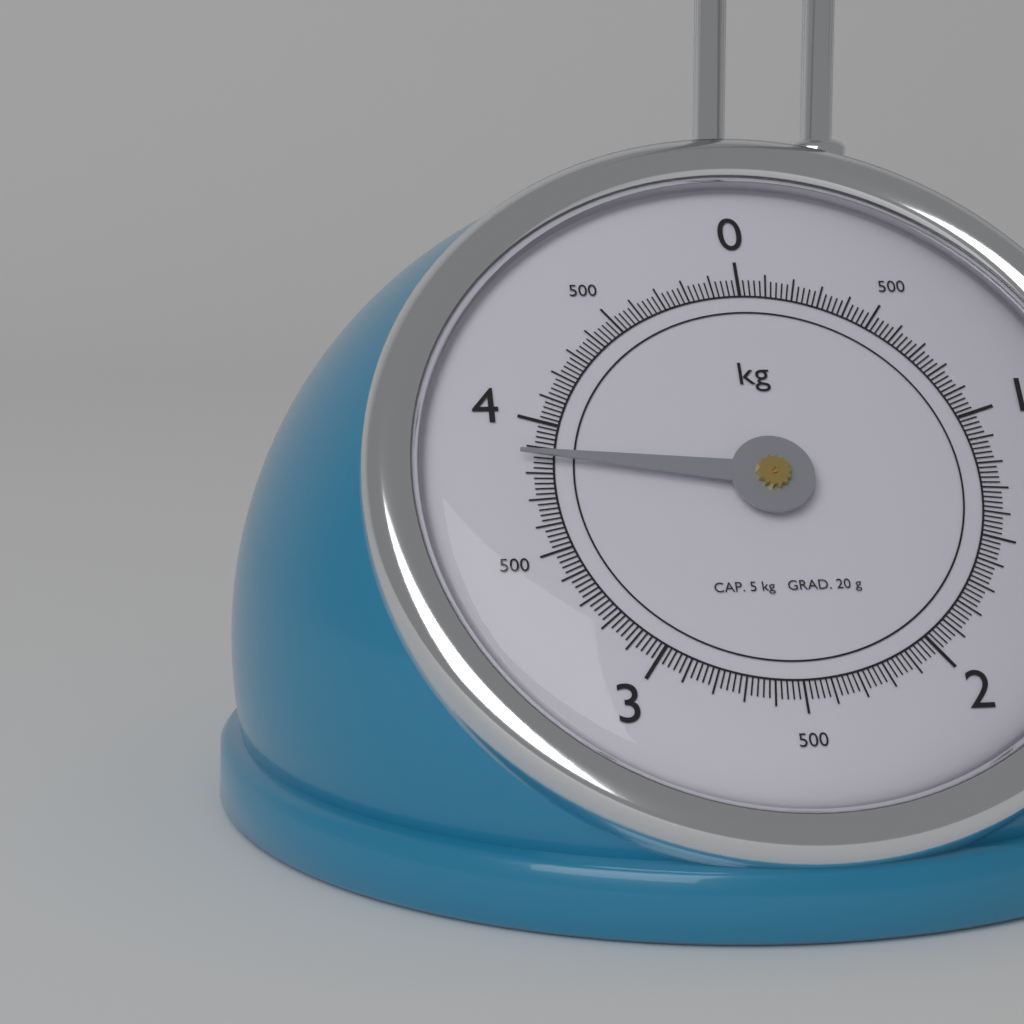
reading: 3.86 kg
